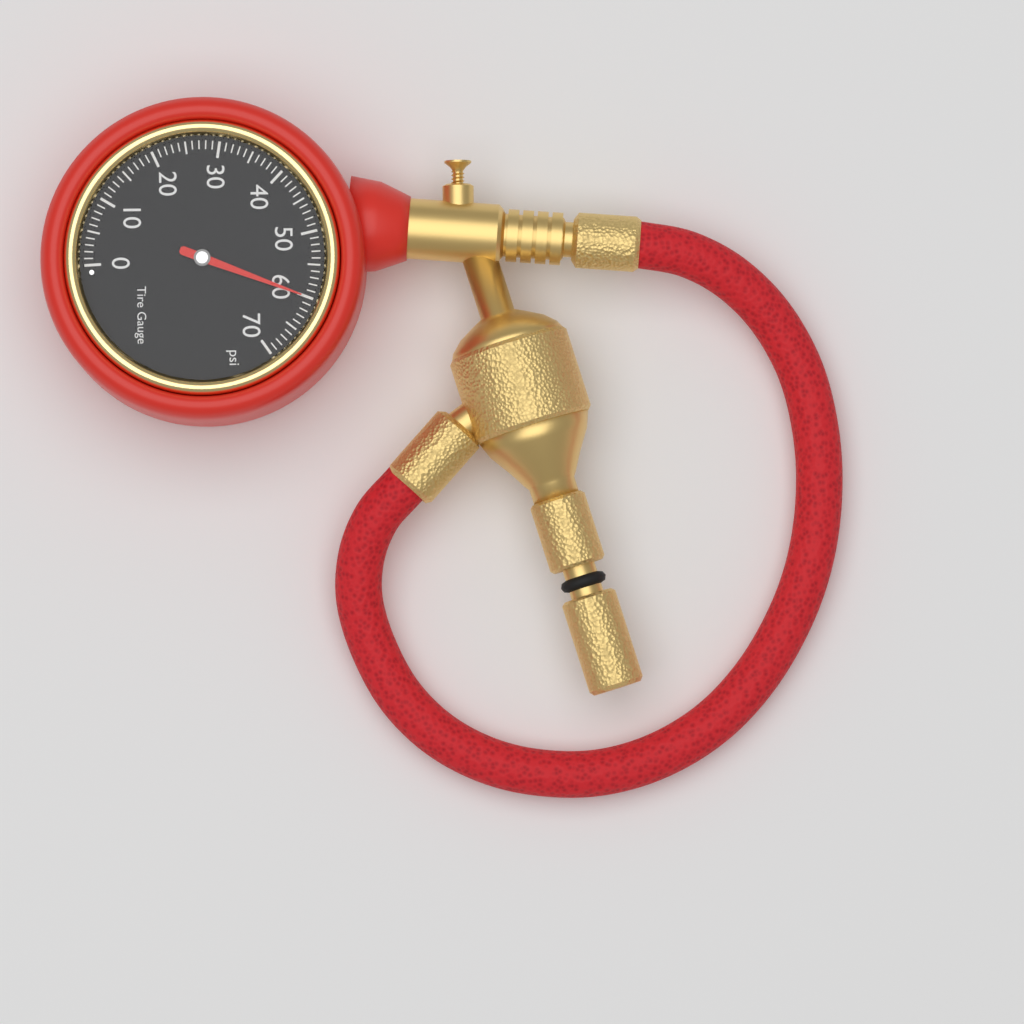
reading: 60 psi
